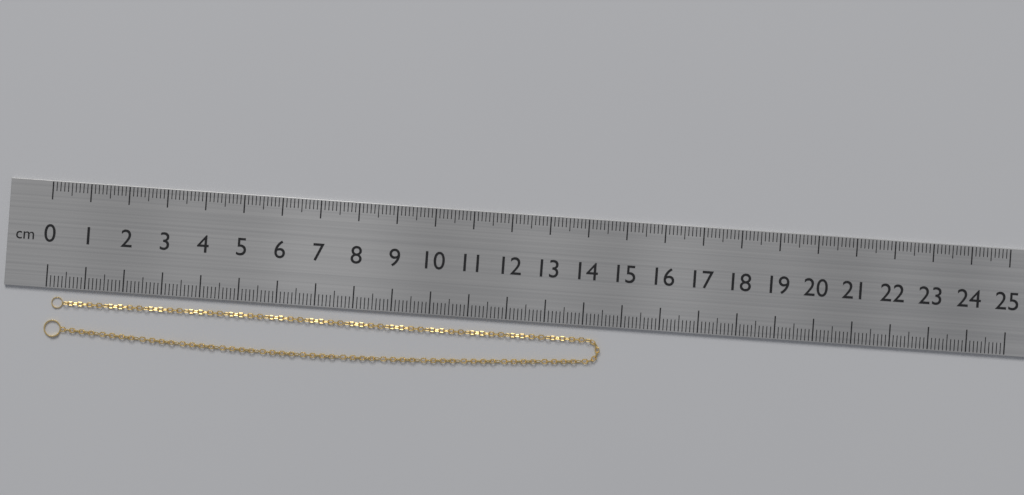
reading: 14.5 cm
